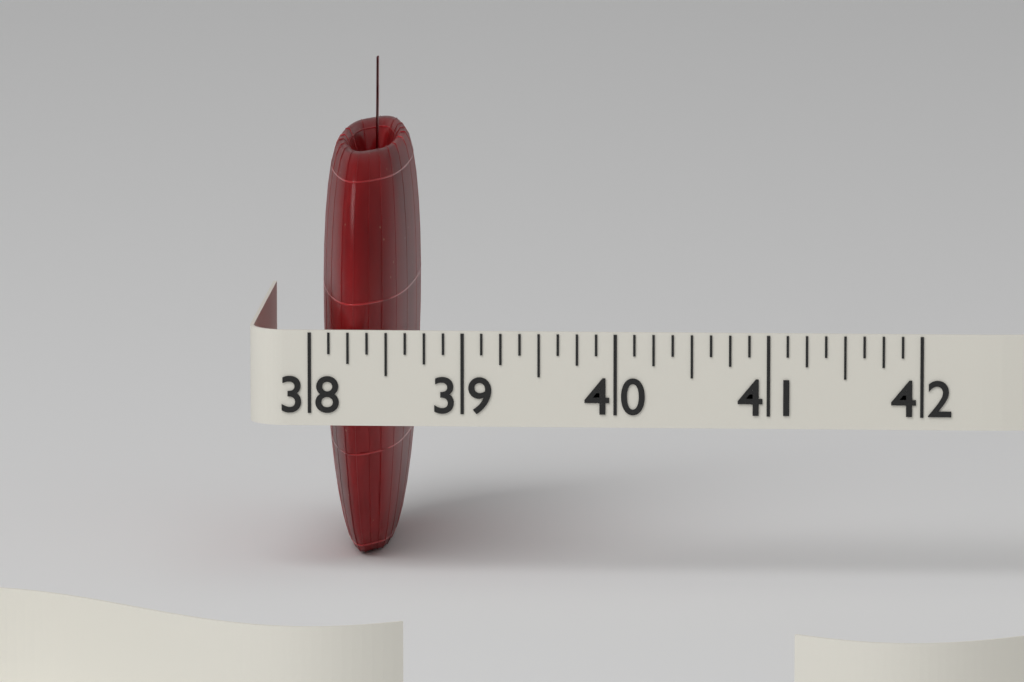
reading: 38.625 (no unit)
